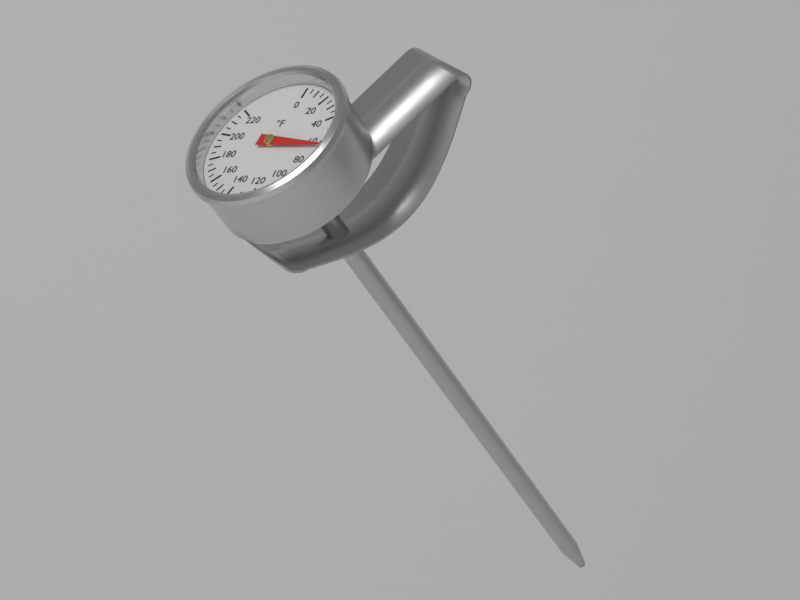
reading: 64 °F
